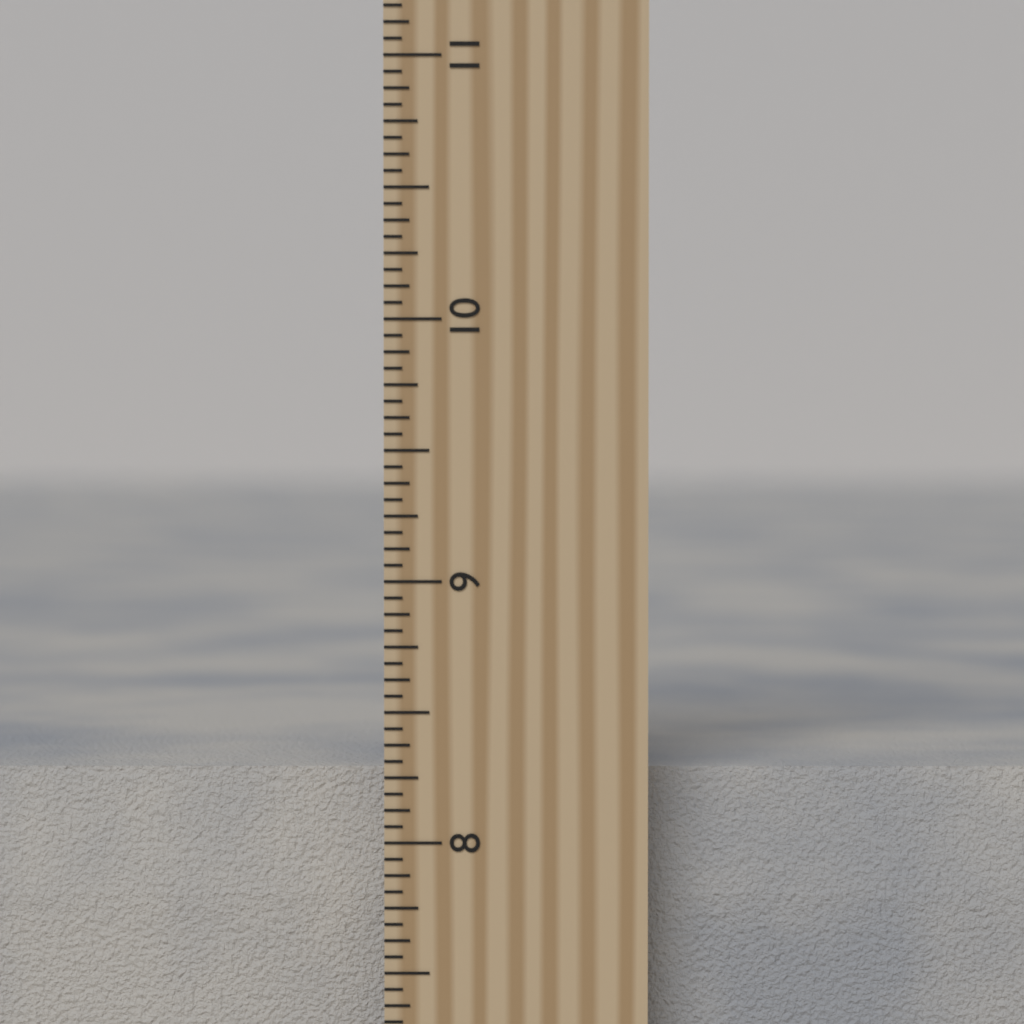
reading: 8.2500 inch
